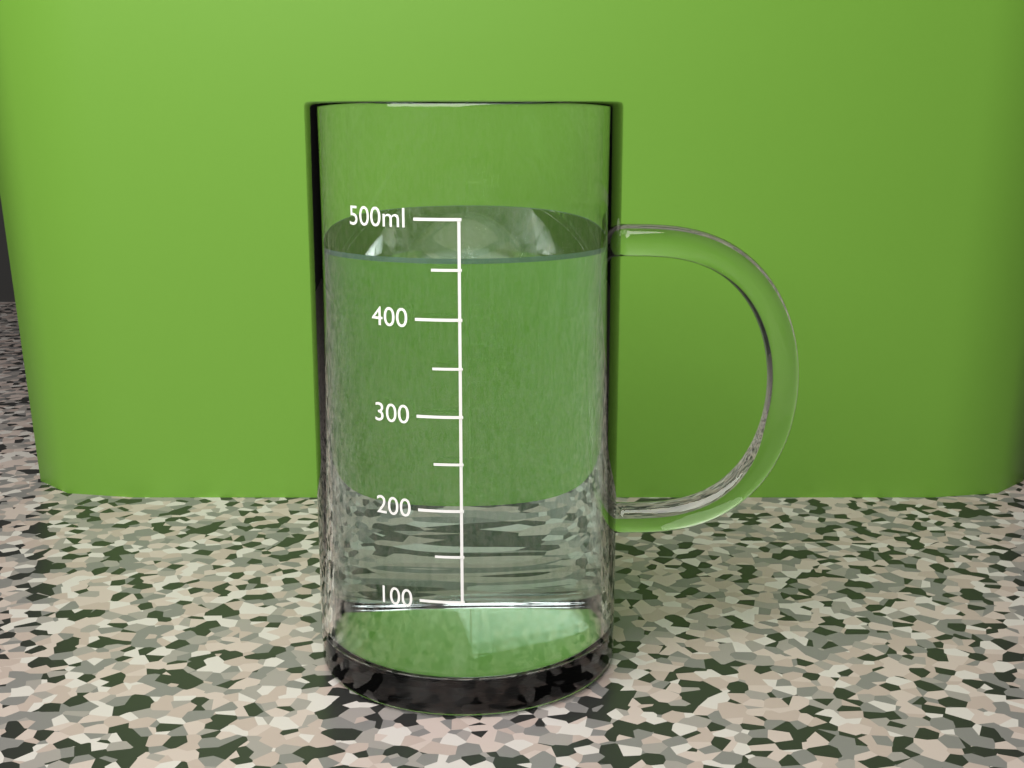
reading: 460 ml
